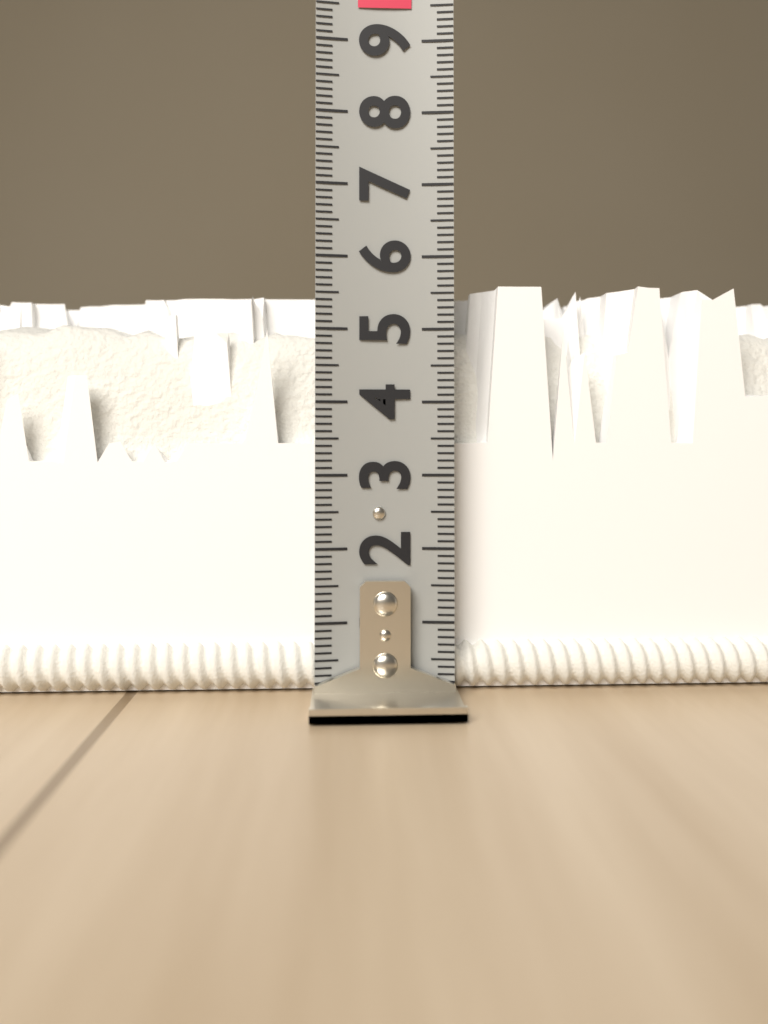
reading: 5.7 (no unit)
